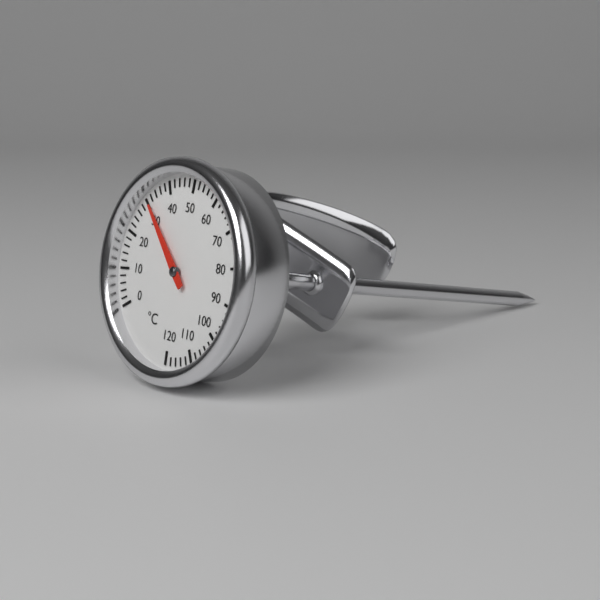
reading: 31 °C
